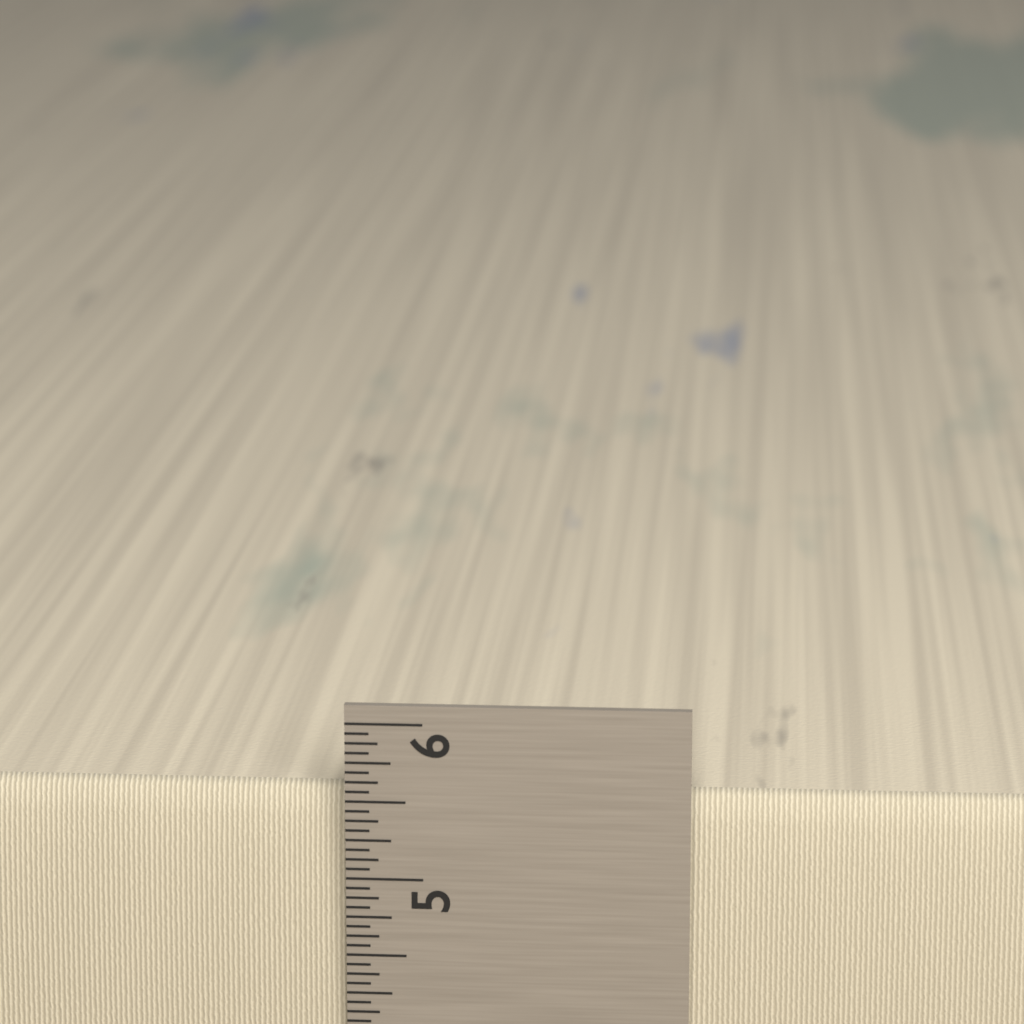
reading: 5.5625 in
